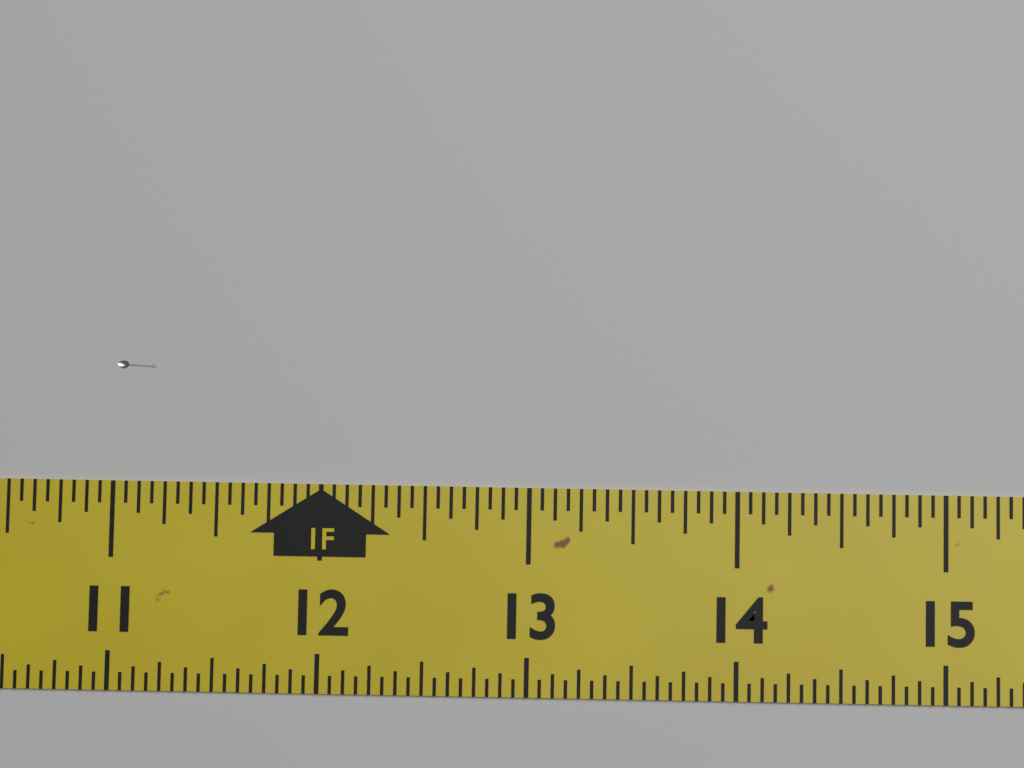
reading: 11.1875 in
